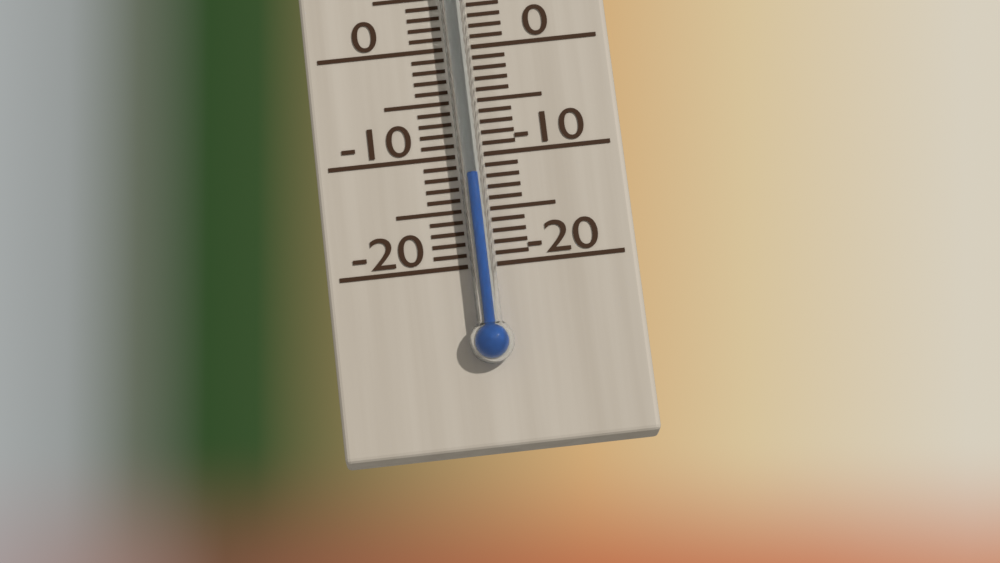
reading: -12 °C
